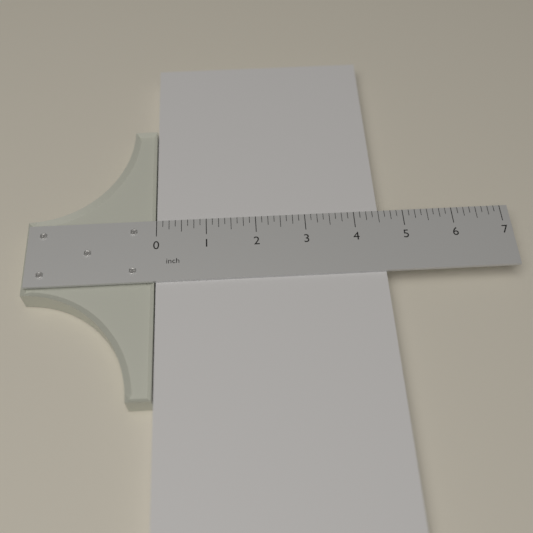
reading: 4.500 inch
